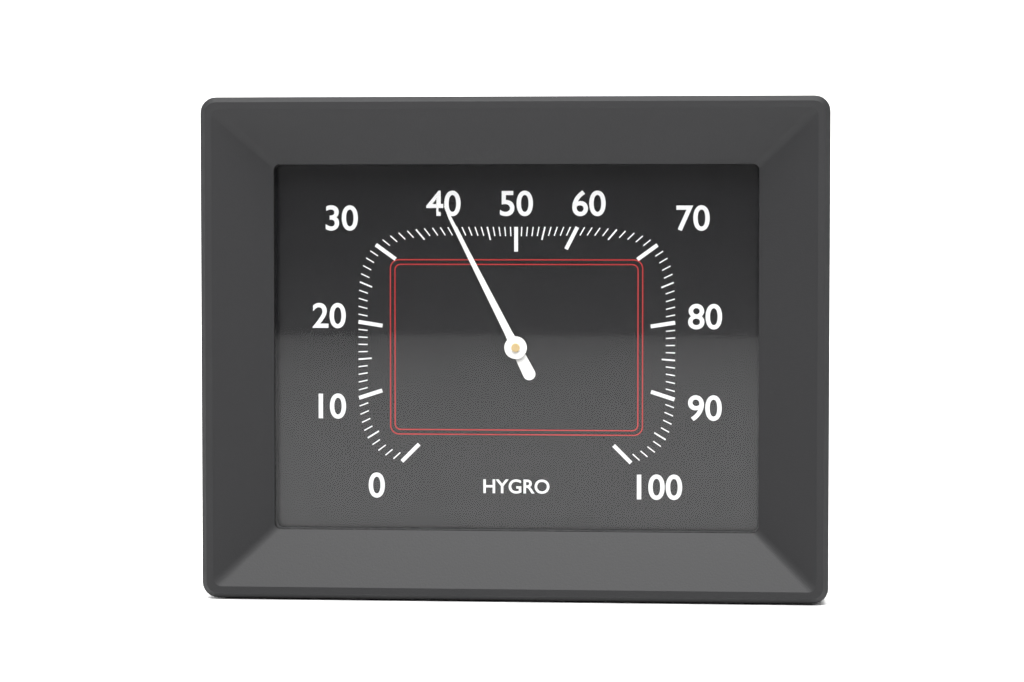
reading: 40 %
